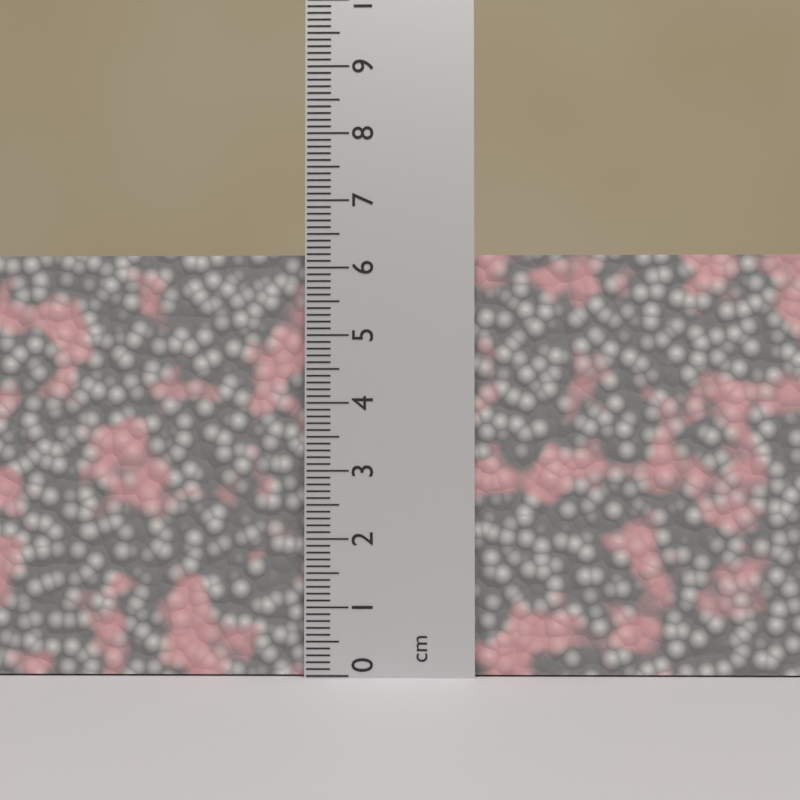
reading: 6.2 cm
